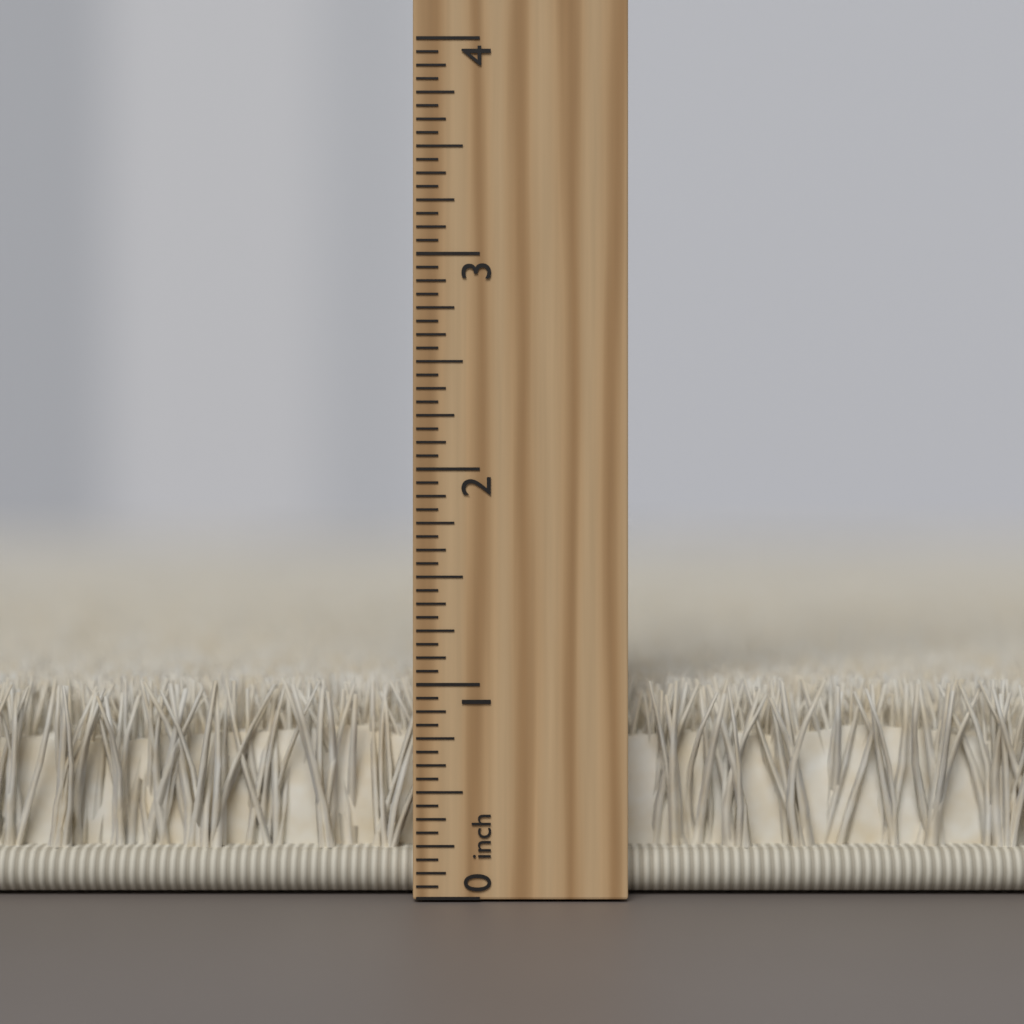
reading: 1.0000 inch
